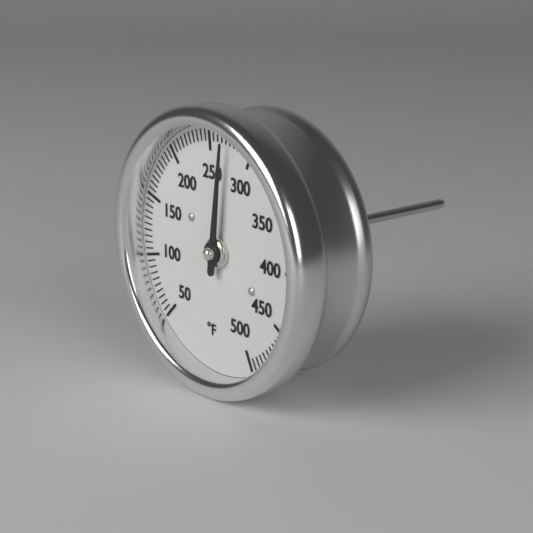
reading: 270 °F
